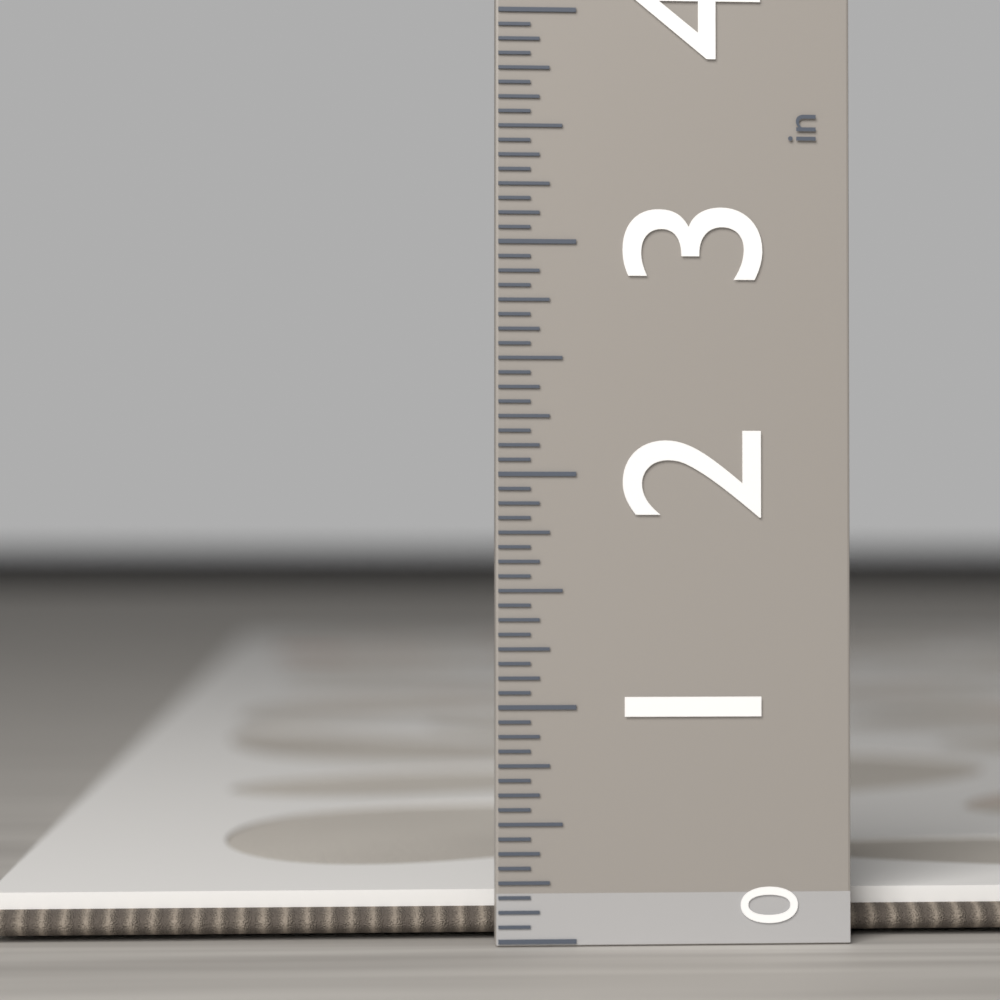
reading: 0.1875 in
